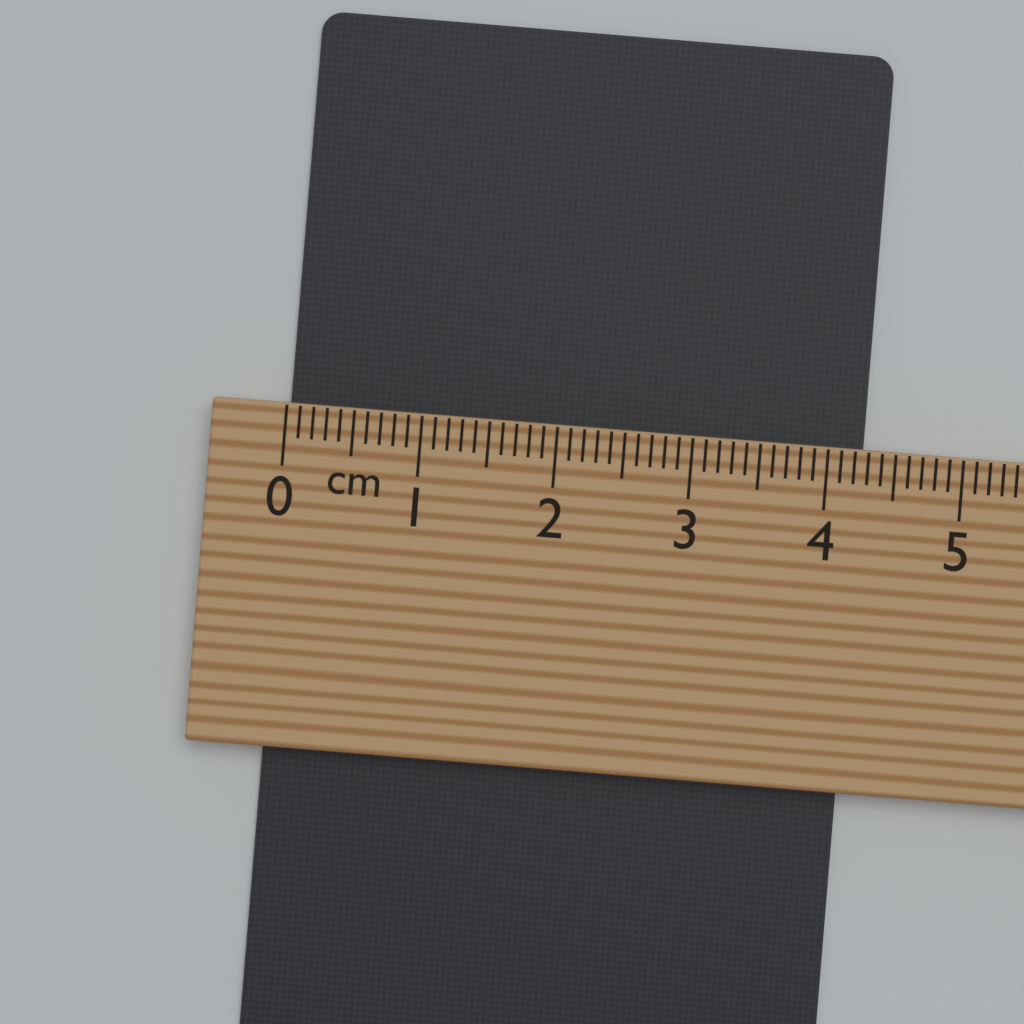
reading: 4.3 cm
